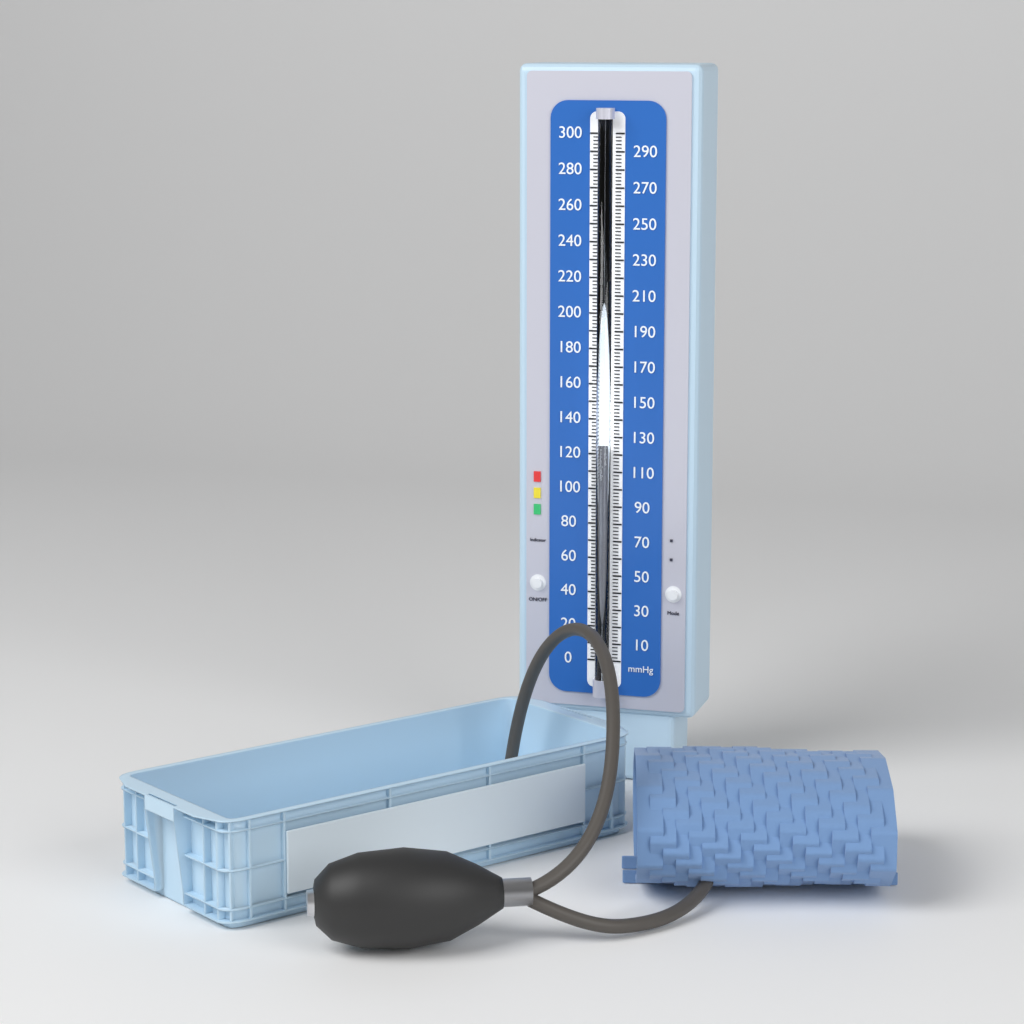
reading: 126 mmHg
